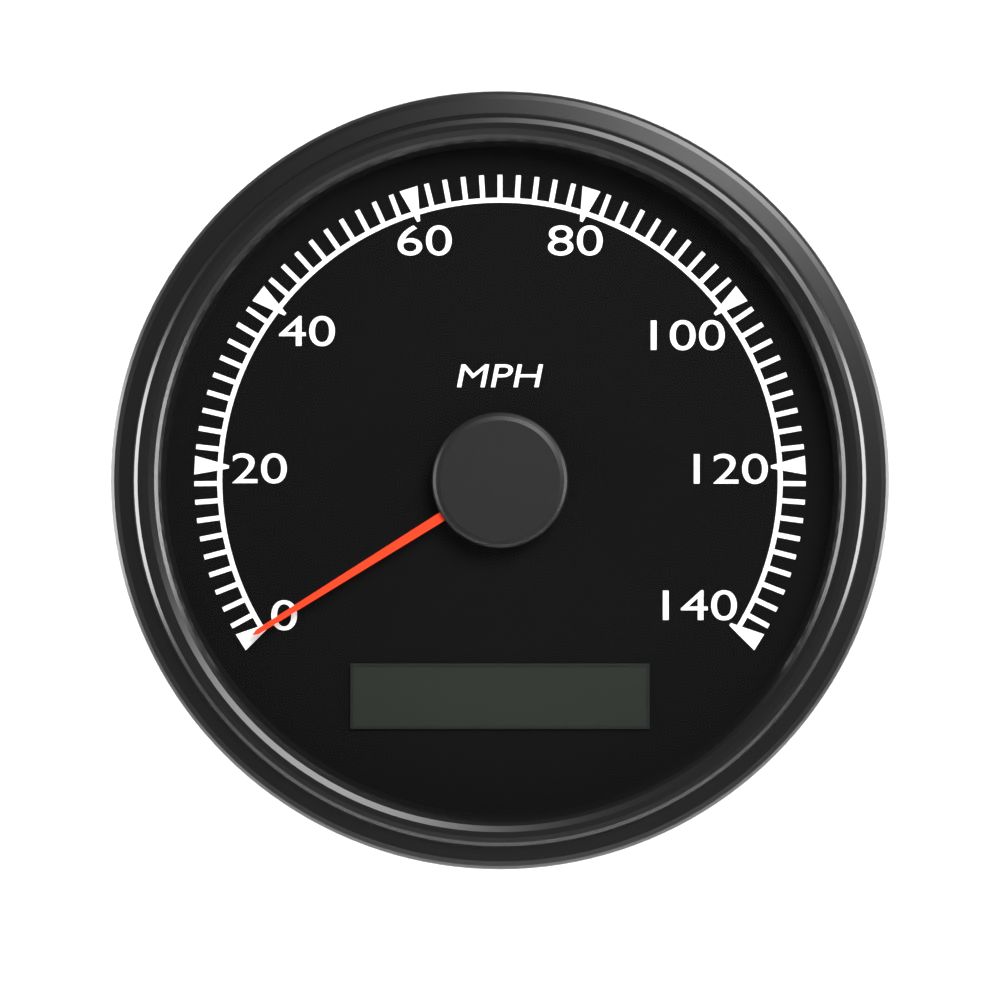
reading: 0 MPH
